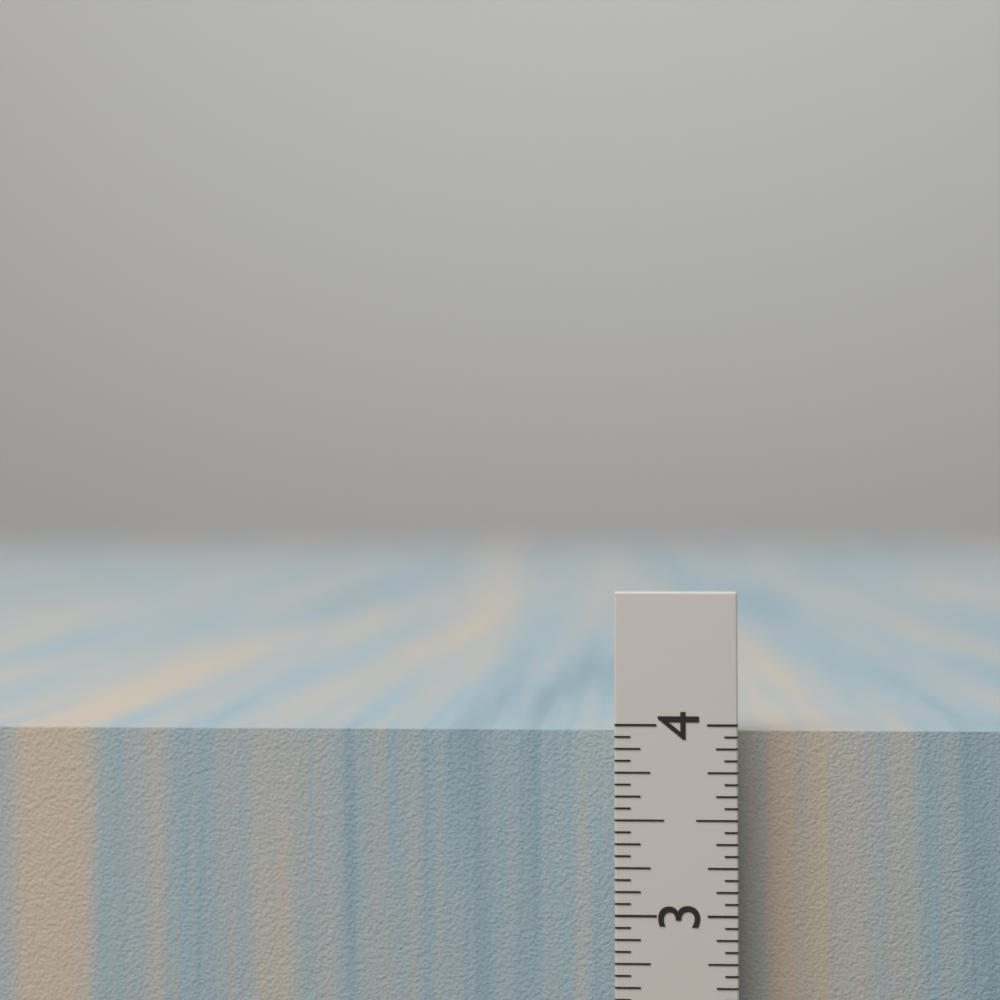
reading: 3.9375 in
